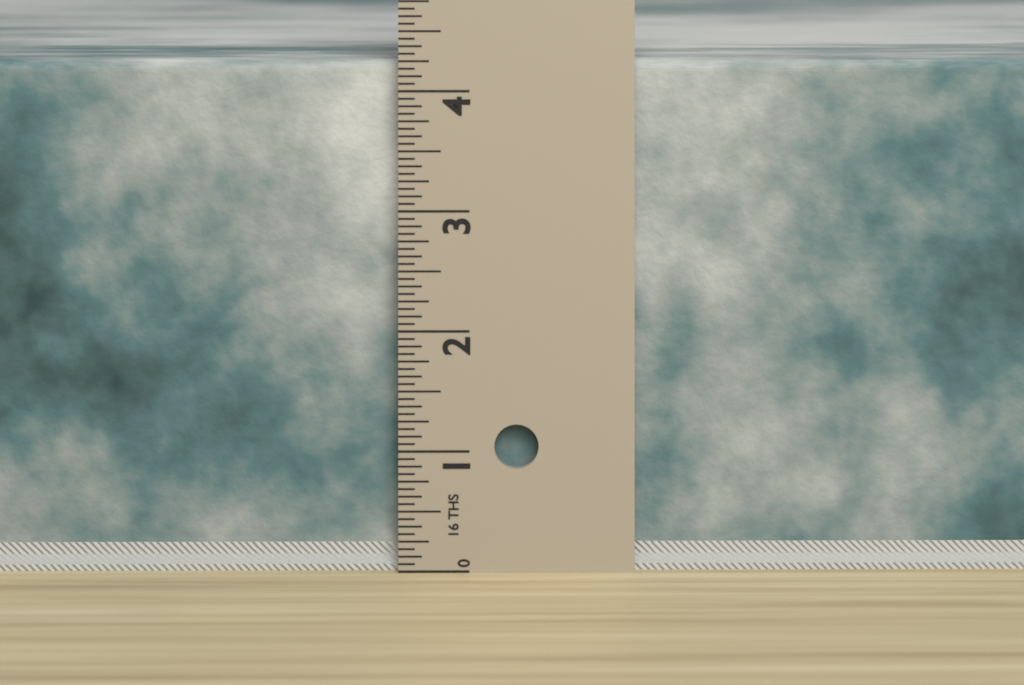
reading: 4.2500 in
